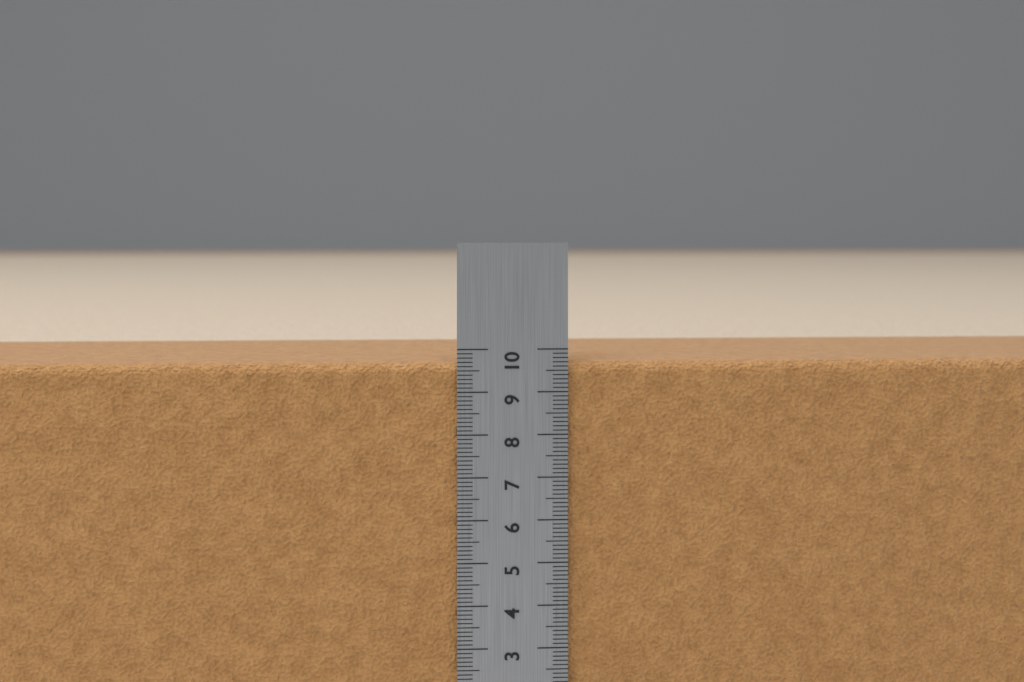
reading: 9.7 cm
